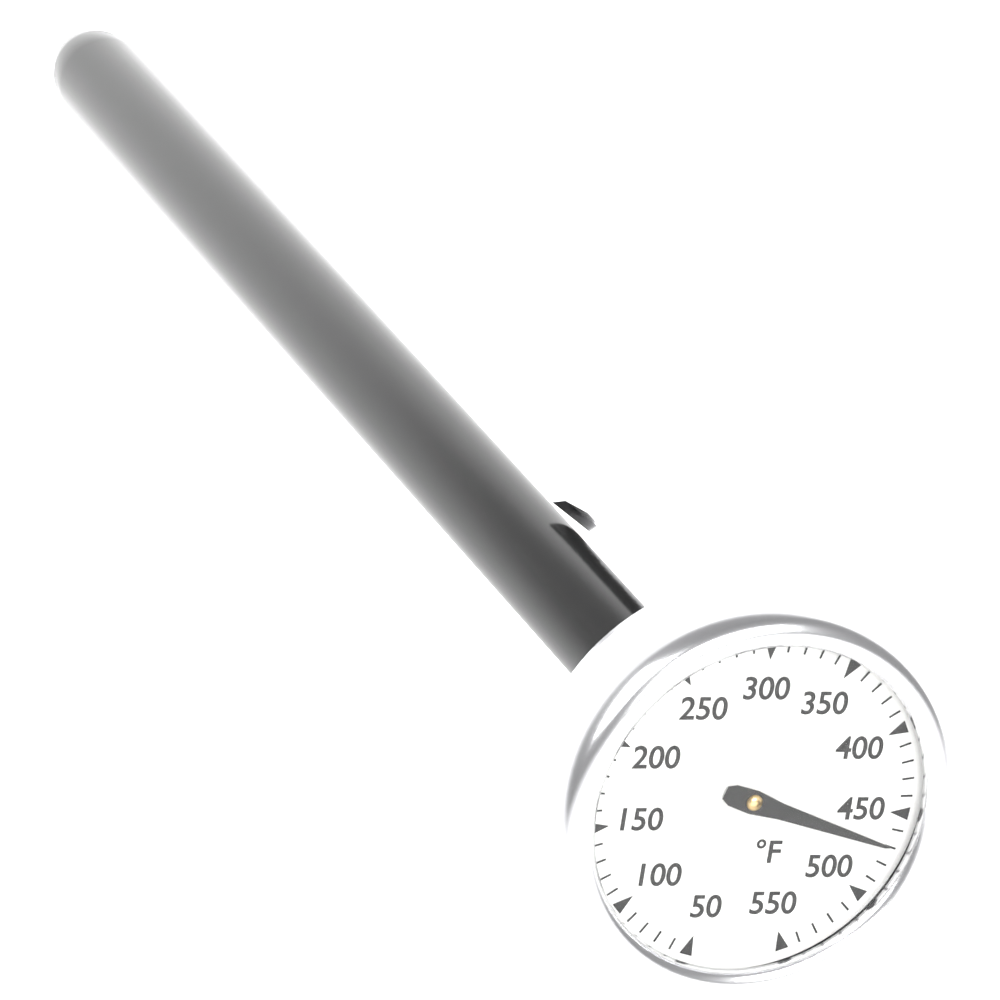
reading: 470 °F
